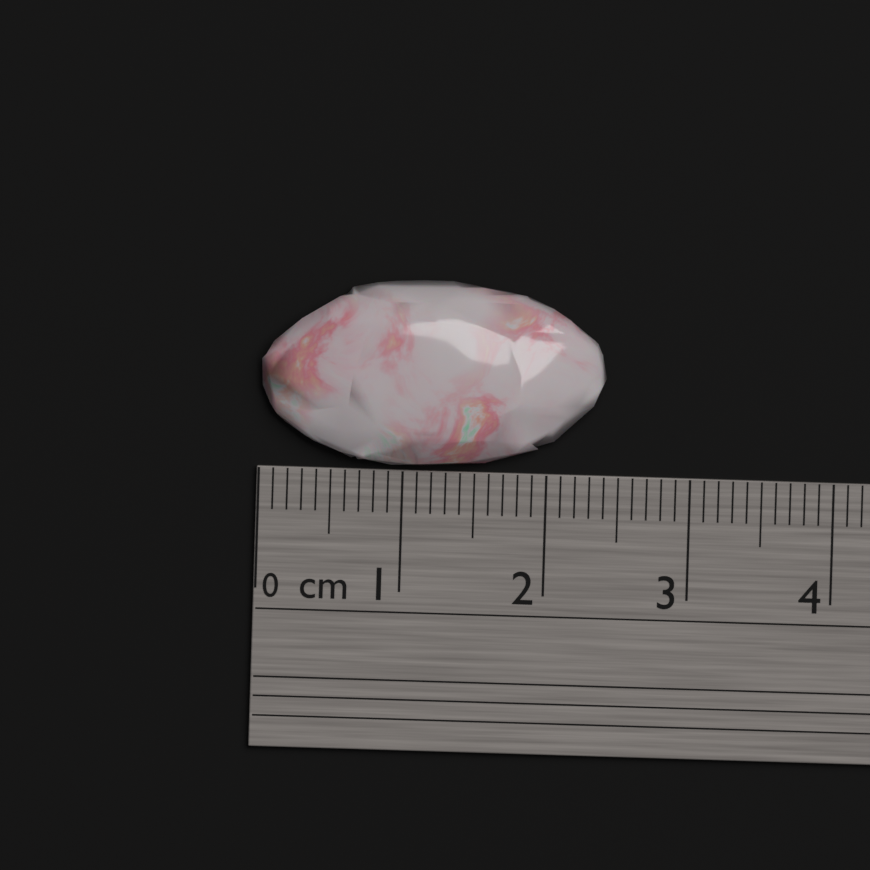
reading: 2.4 cm
